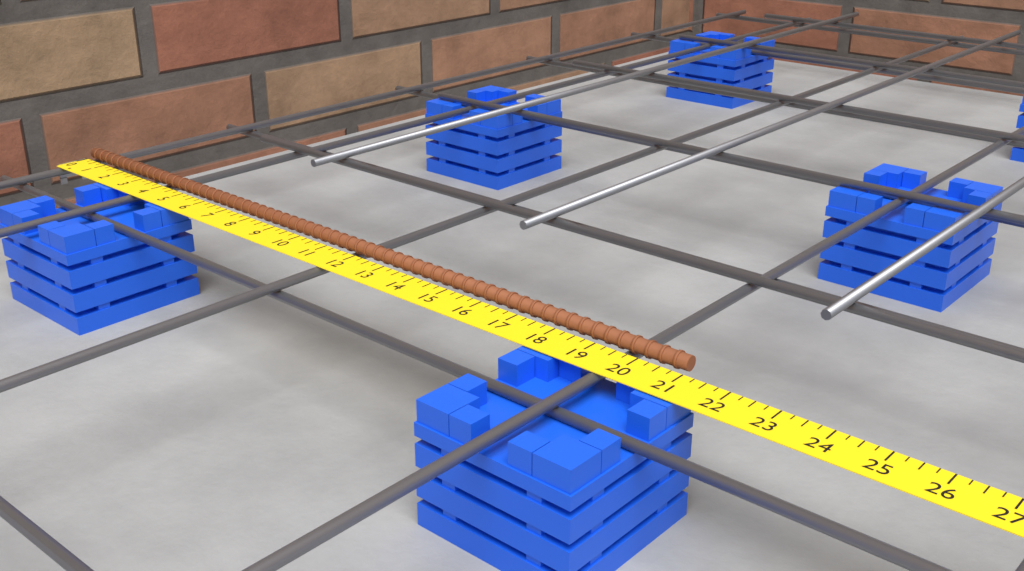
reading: 21.00 in
